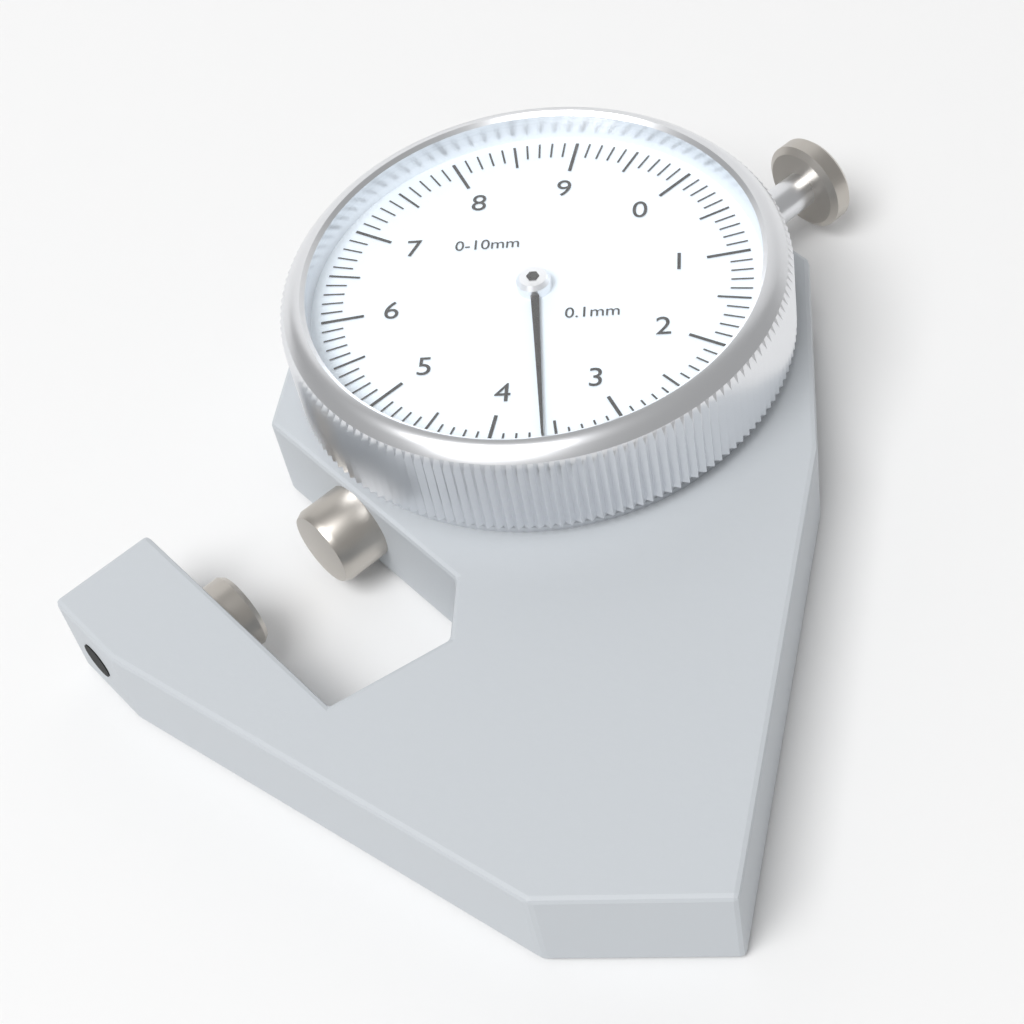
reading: 3.6 mm
